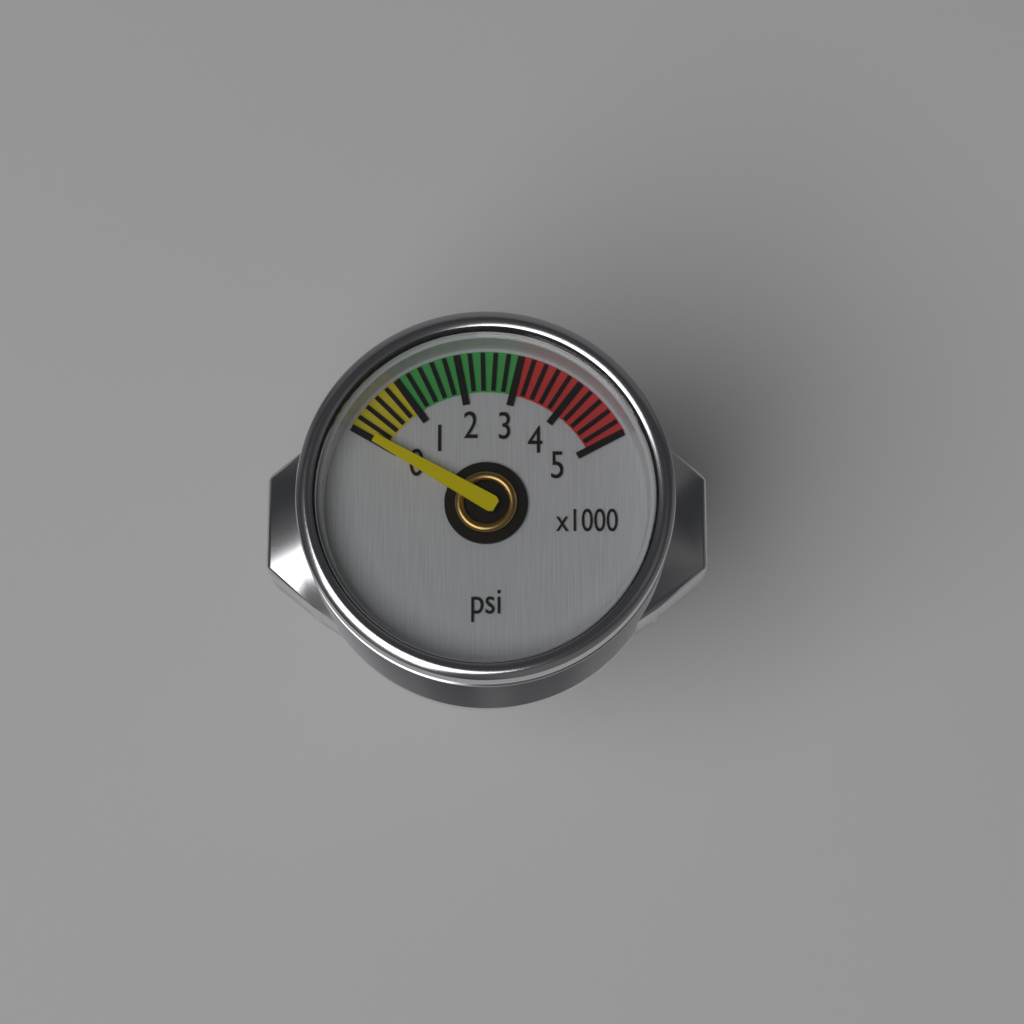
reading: 0 psi
